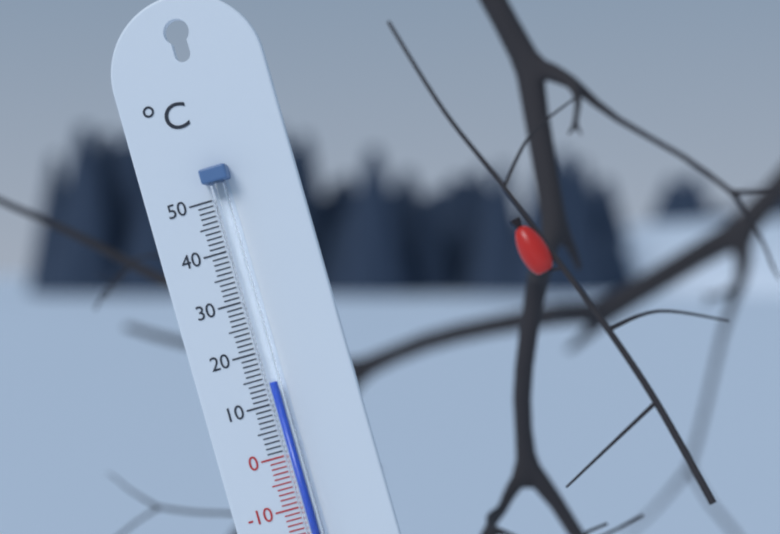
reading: 14 °C
